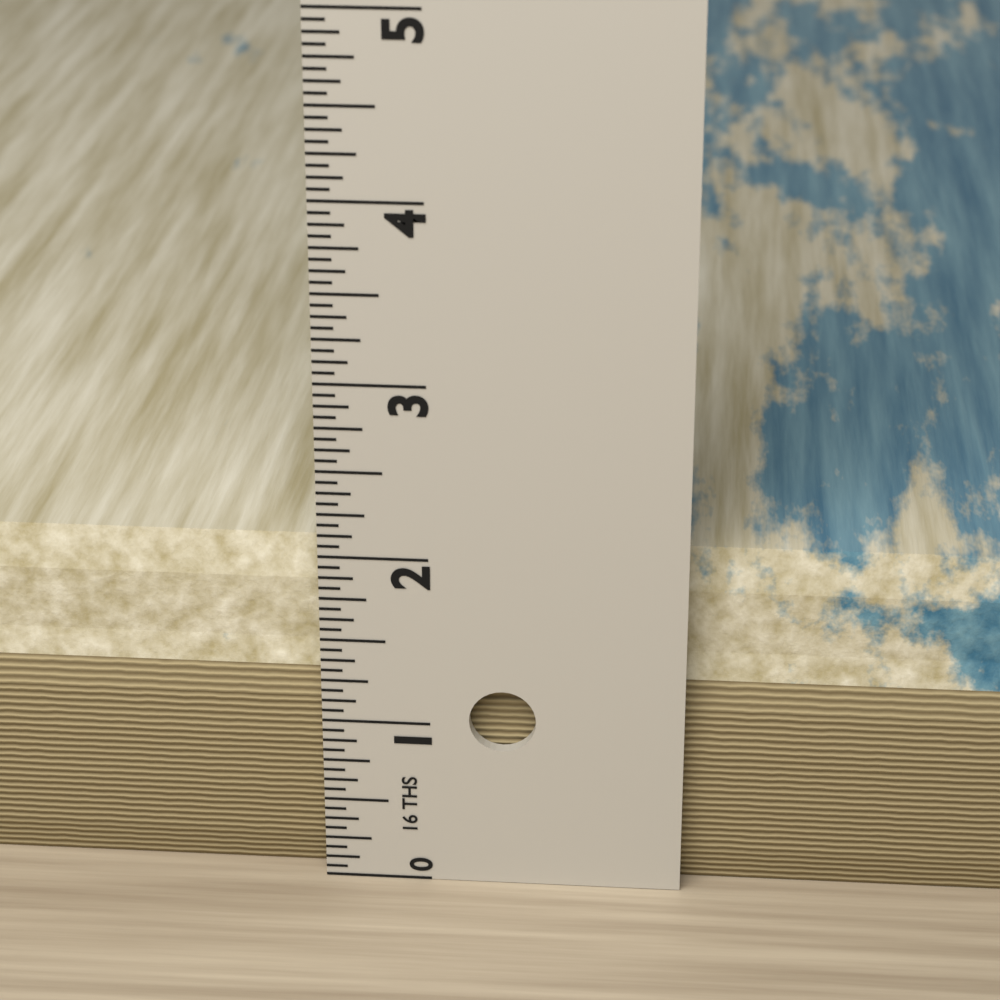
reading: 2.0000 in
